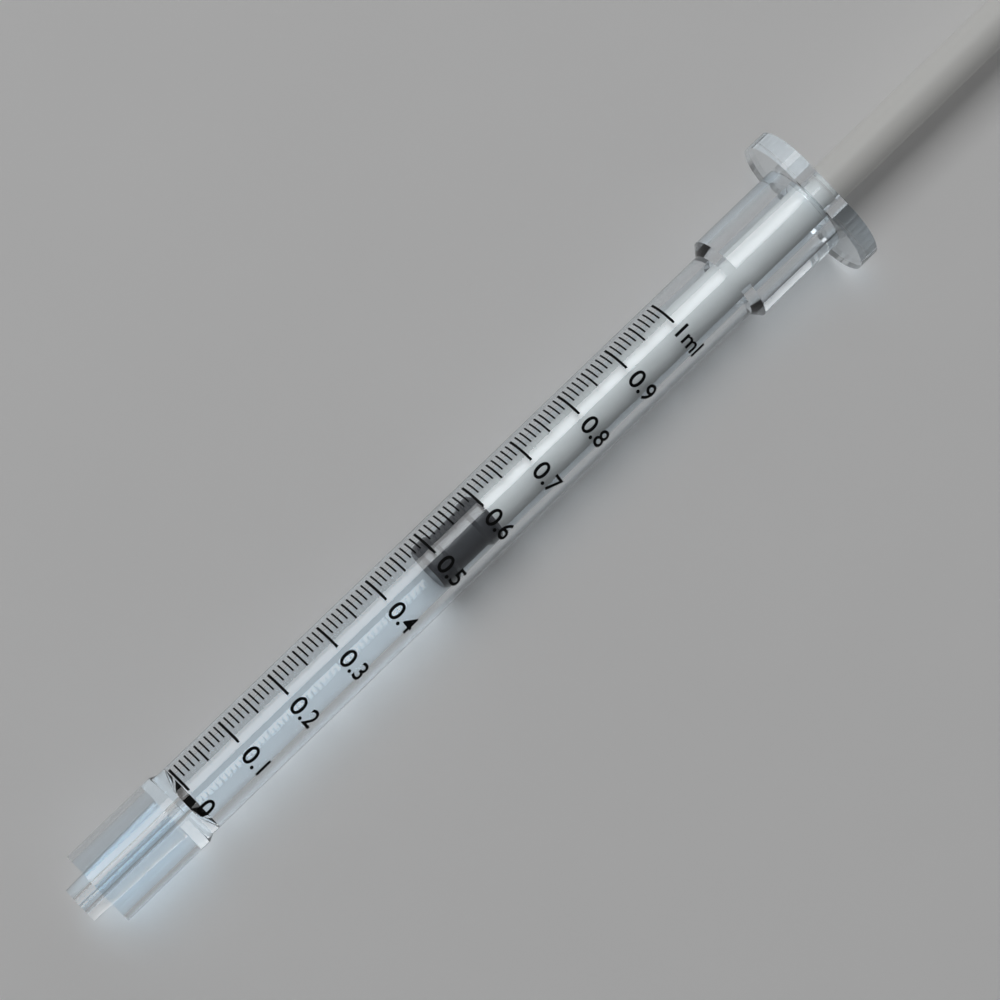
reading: 0.48 ml
